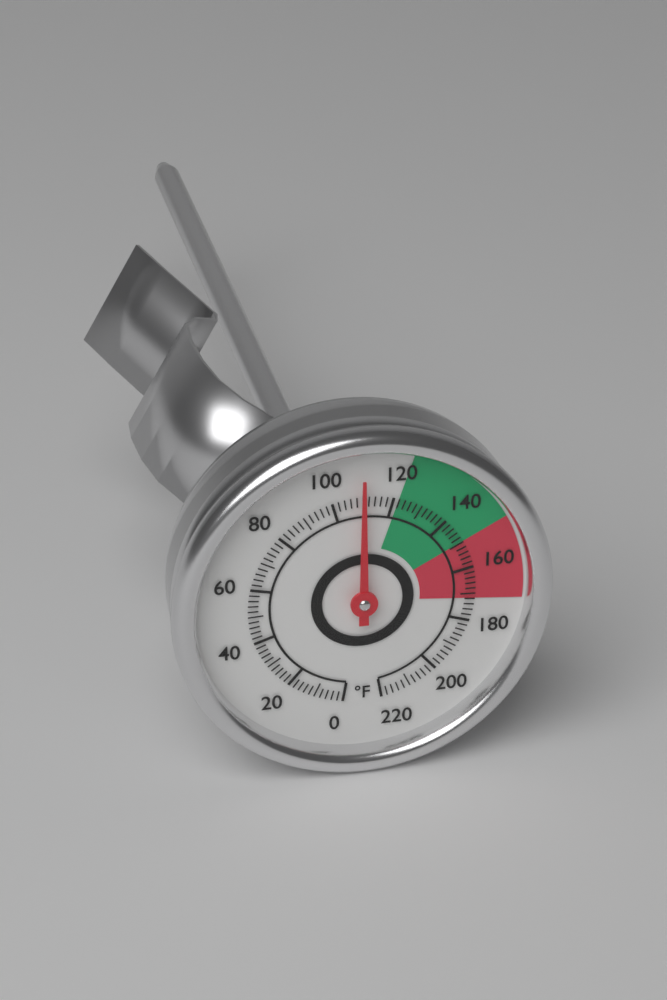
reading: 110 °F
